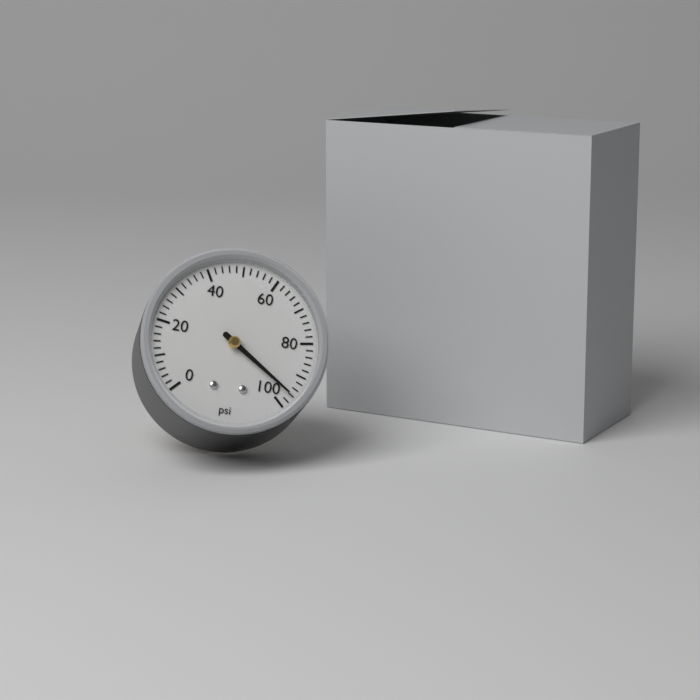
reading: 96 psi
